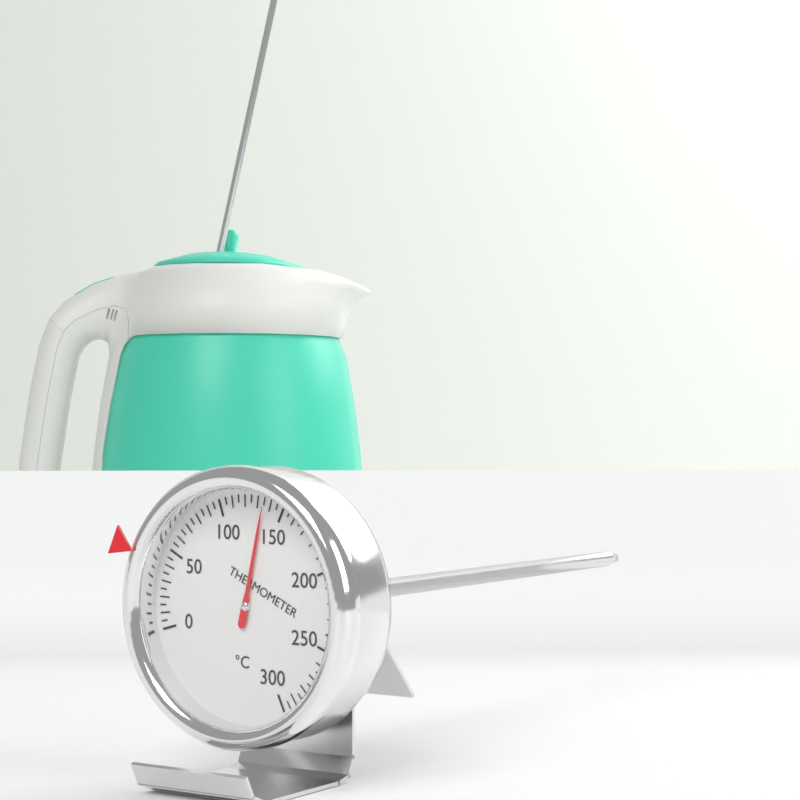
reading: 135 °C
